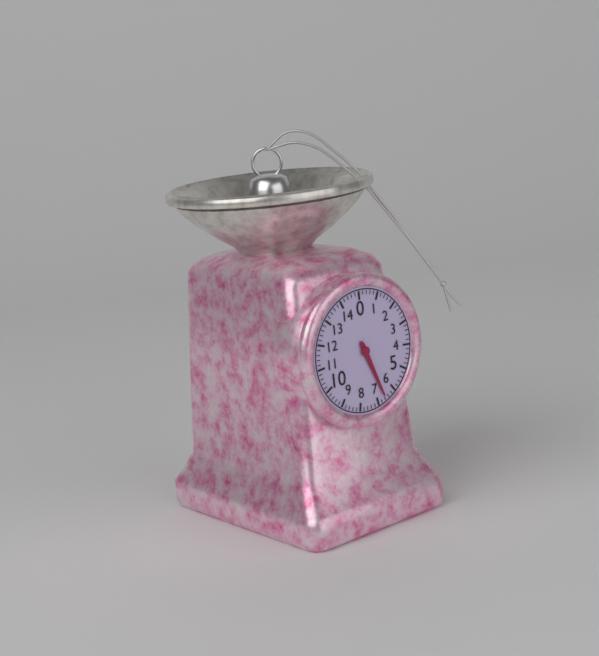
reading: 6.6 (no unit)
